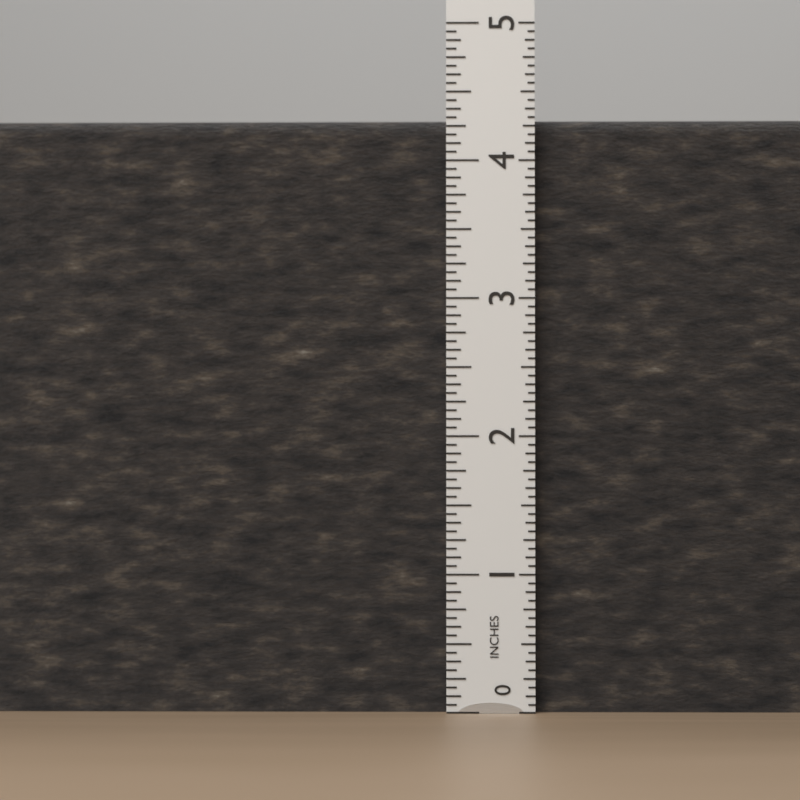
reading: 4.3125 in
